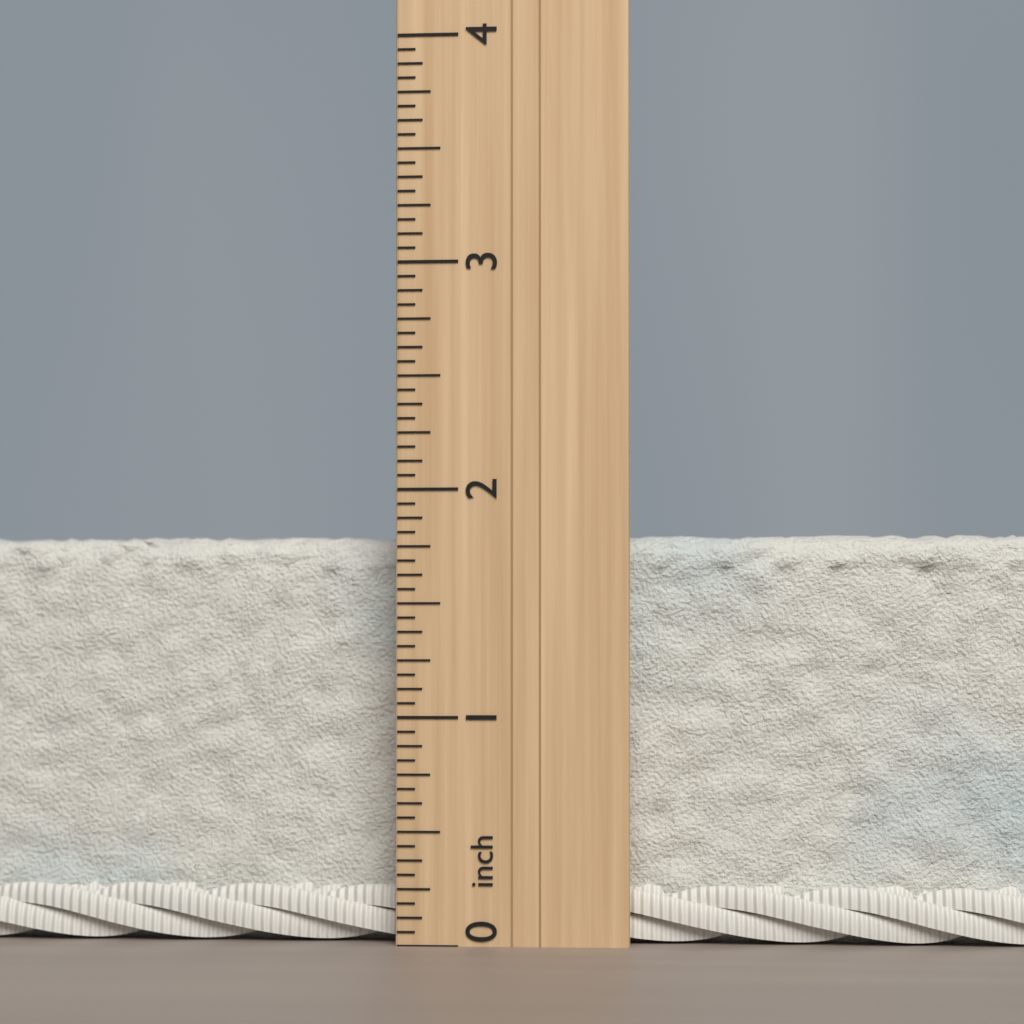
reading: 1.8125 inch
